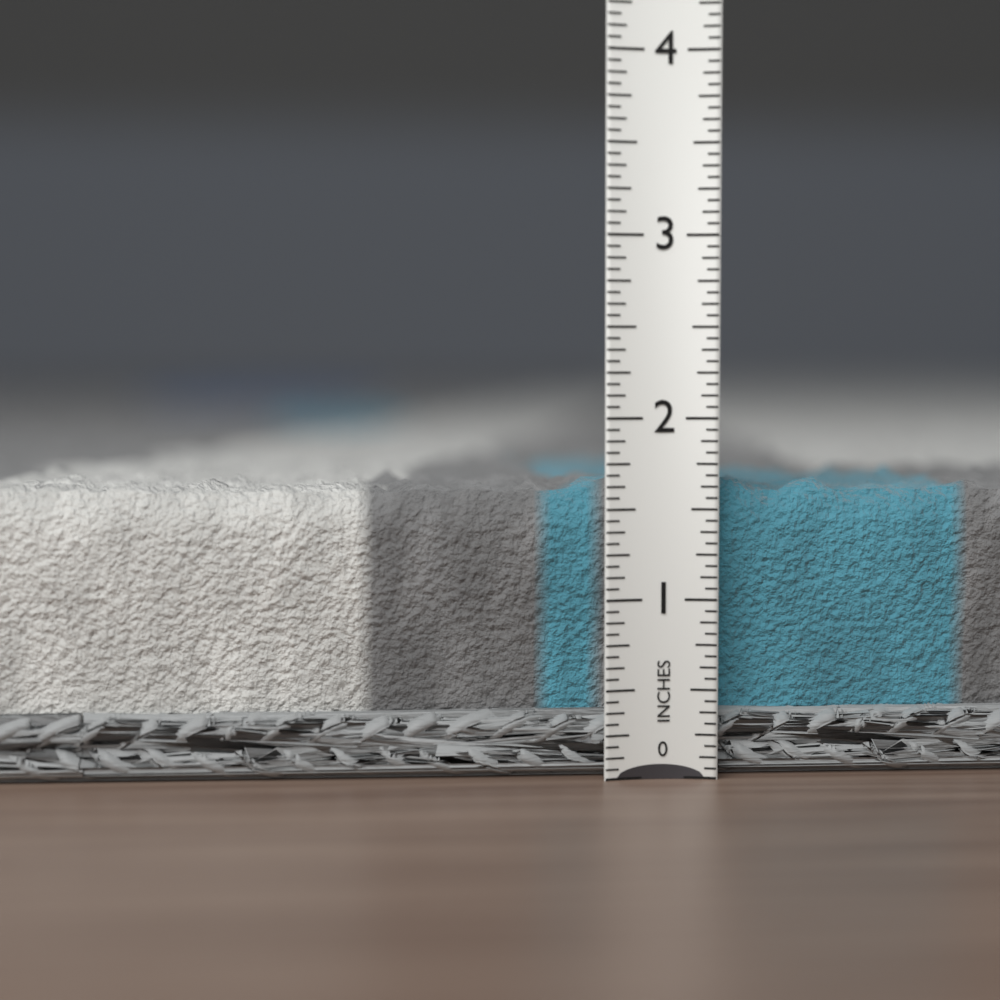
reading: 1.7500 in
